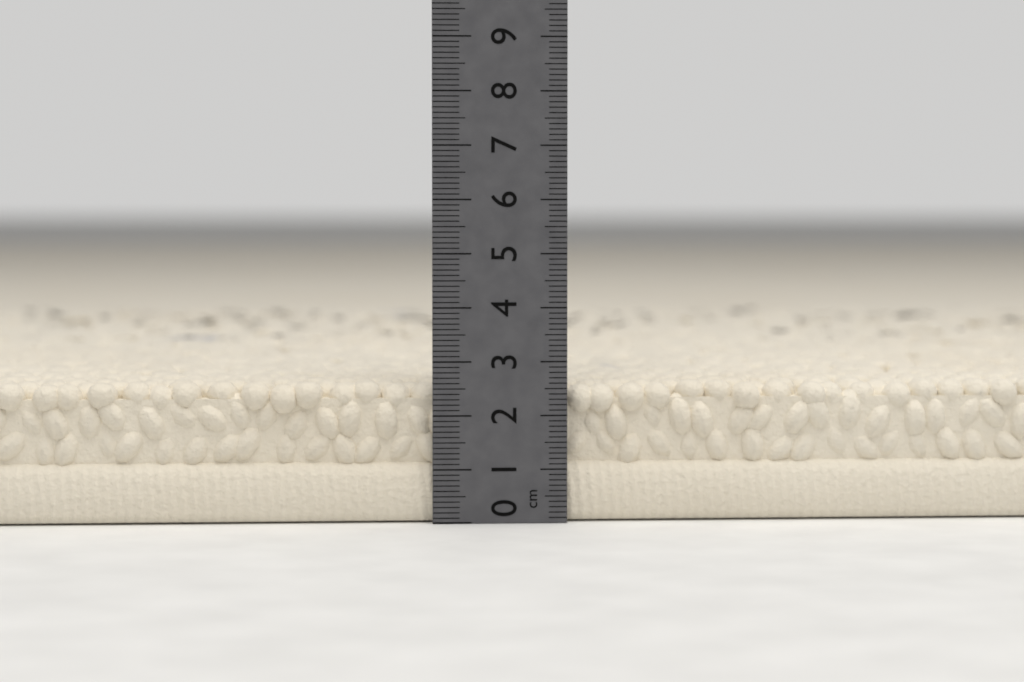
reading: 2.6 cm
